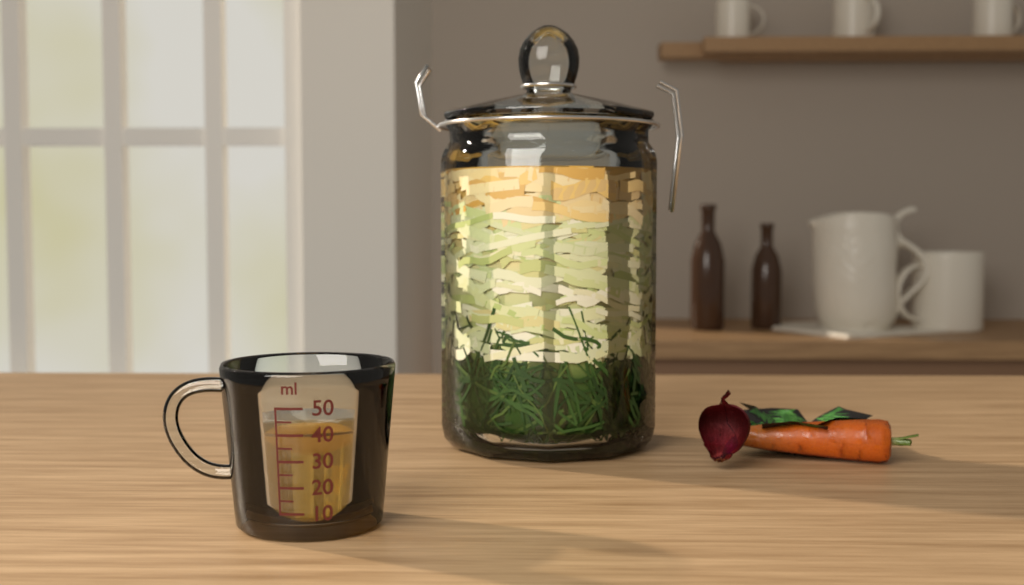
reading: 40 ml
